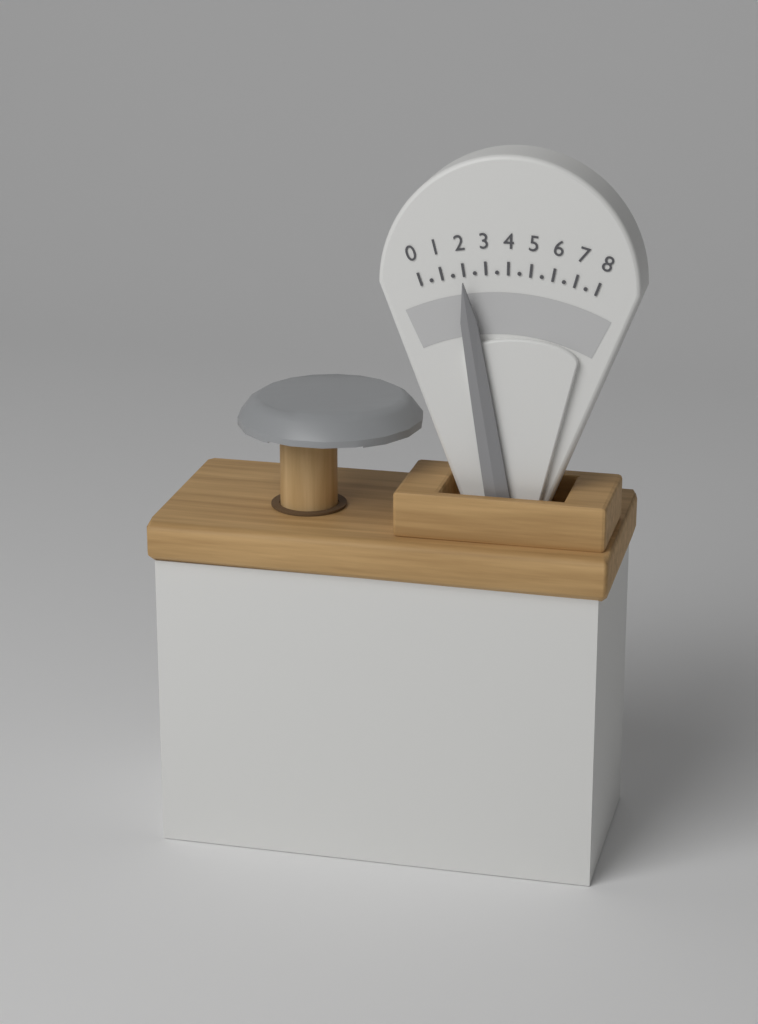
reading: 2.0 (no unit)
